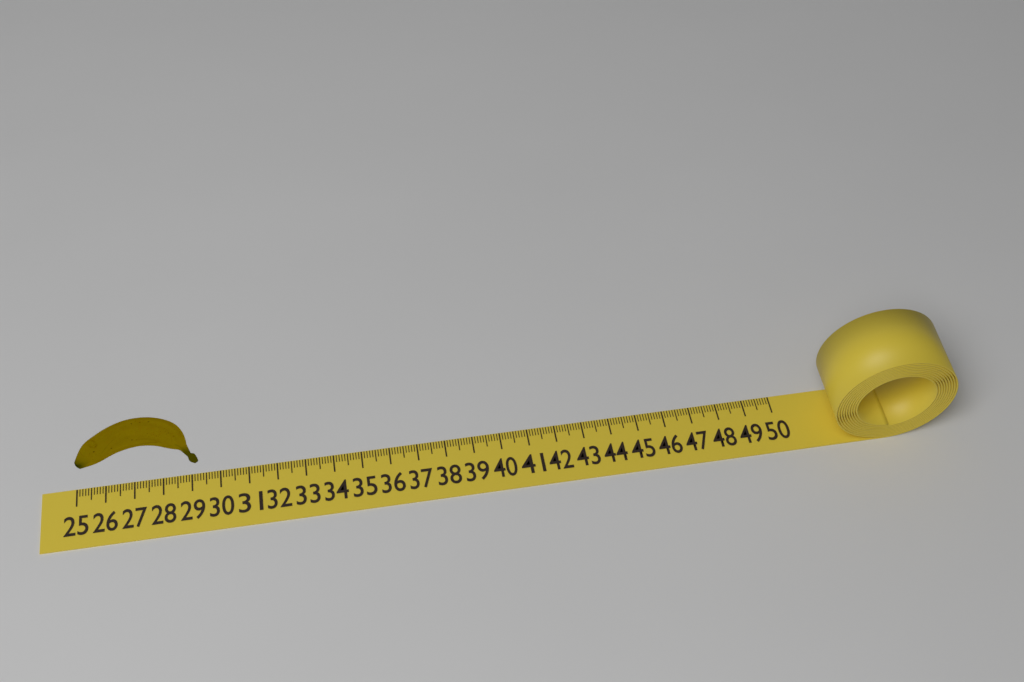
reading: 29.3 (no unit)
